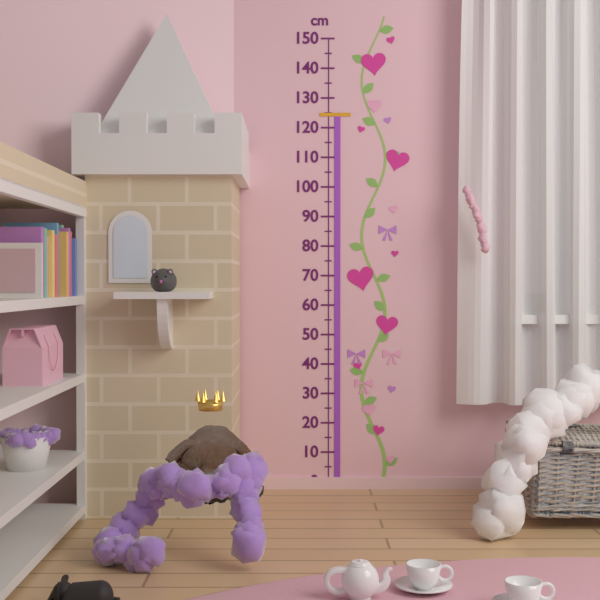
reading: 125 cm
